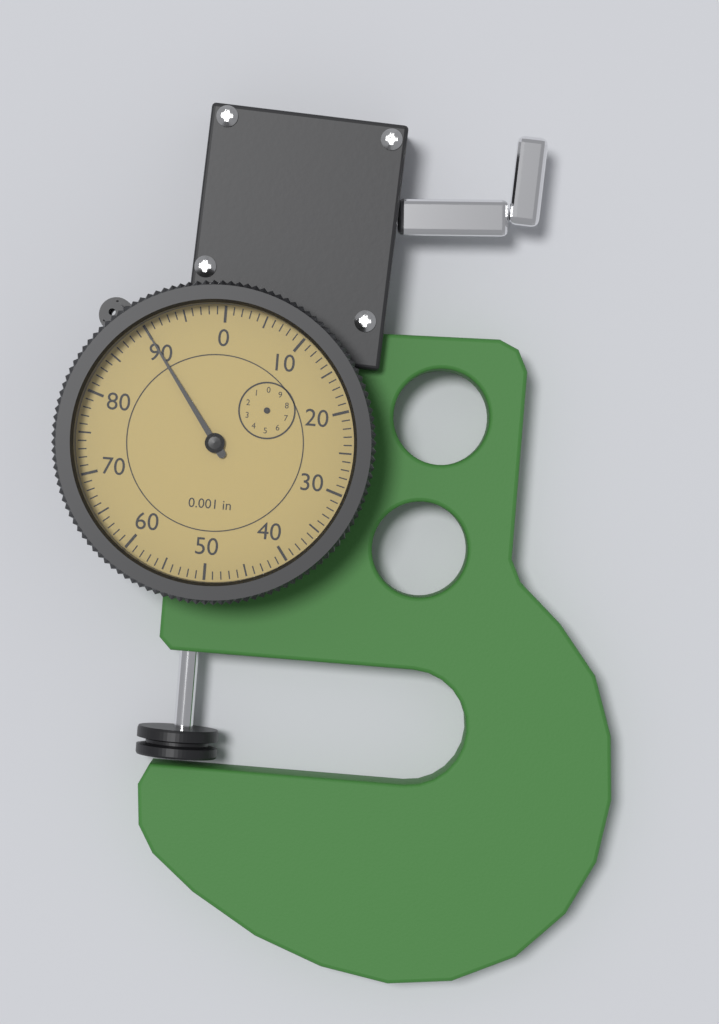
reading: 90 0.001 in
